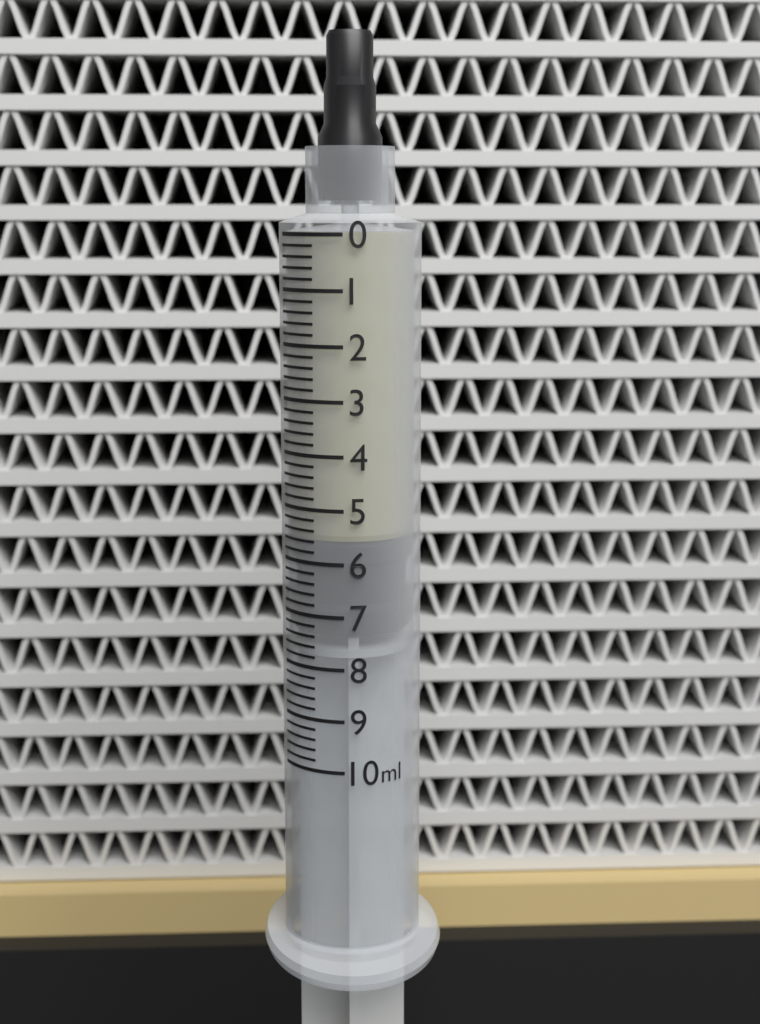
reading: 5.6 ml
